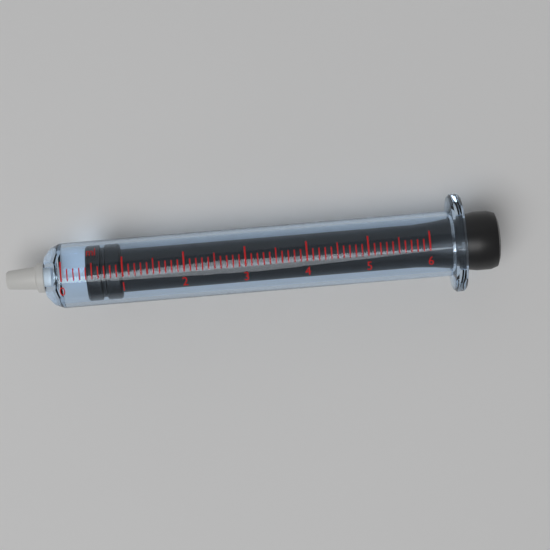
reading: 0.4 ml
